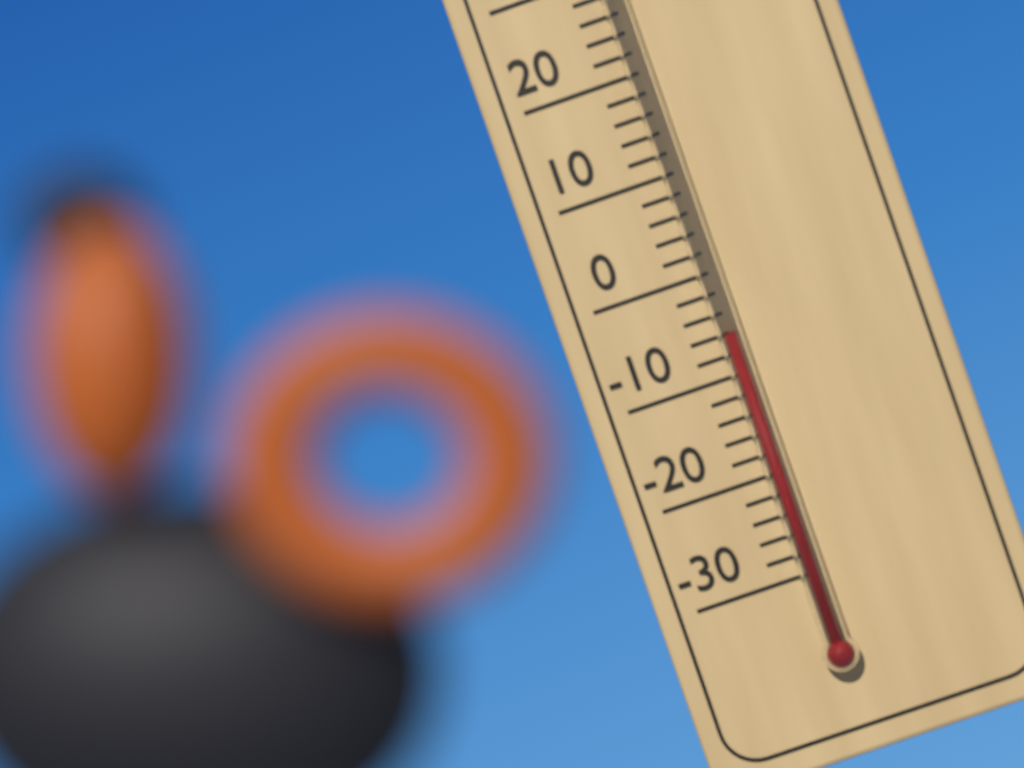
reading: -6 °C
